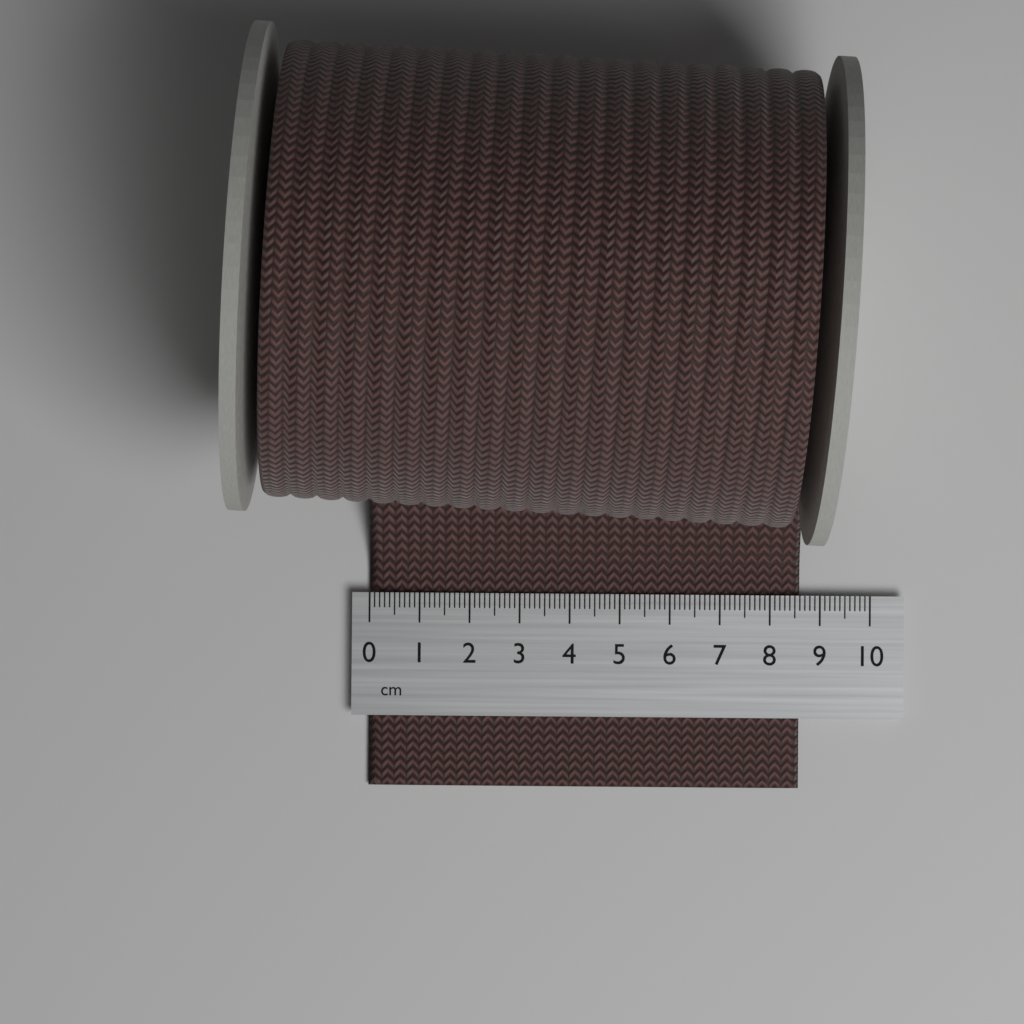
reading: 8.6 cm
